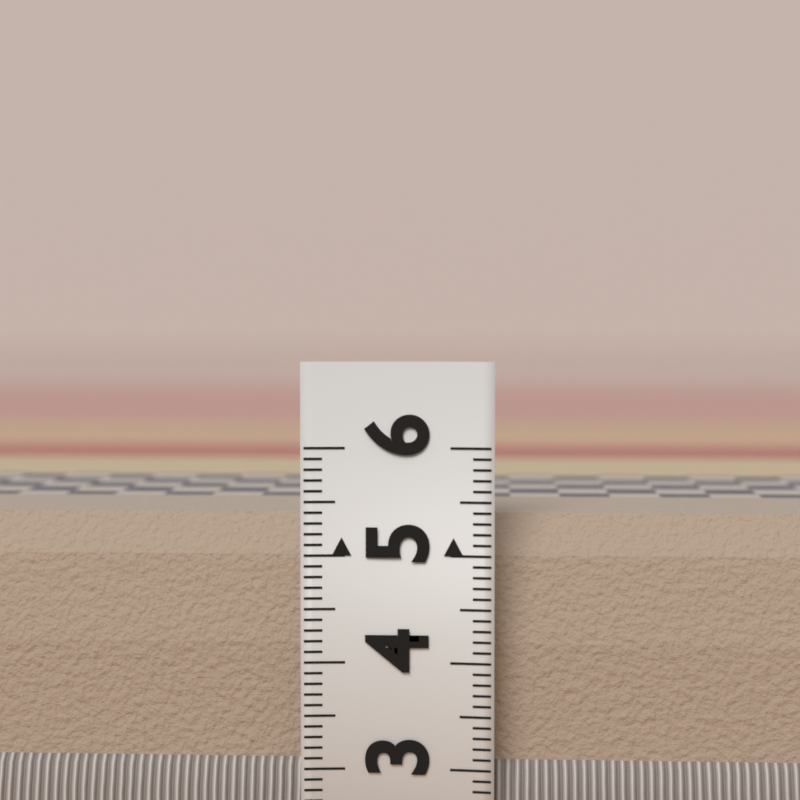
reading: 5.5 (no unit)
